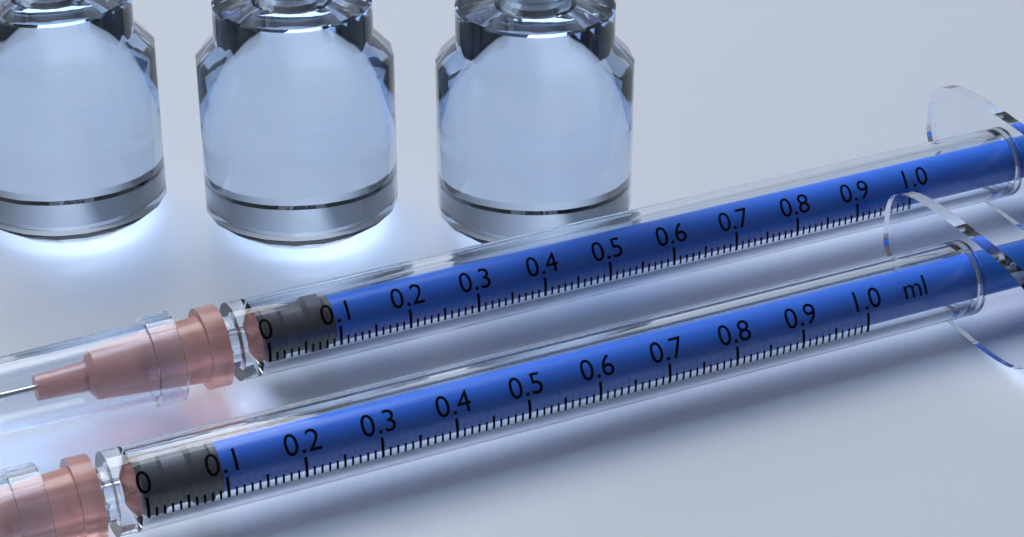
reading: 0.00 ml
